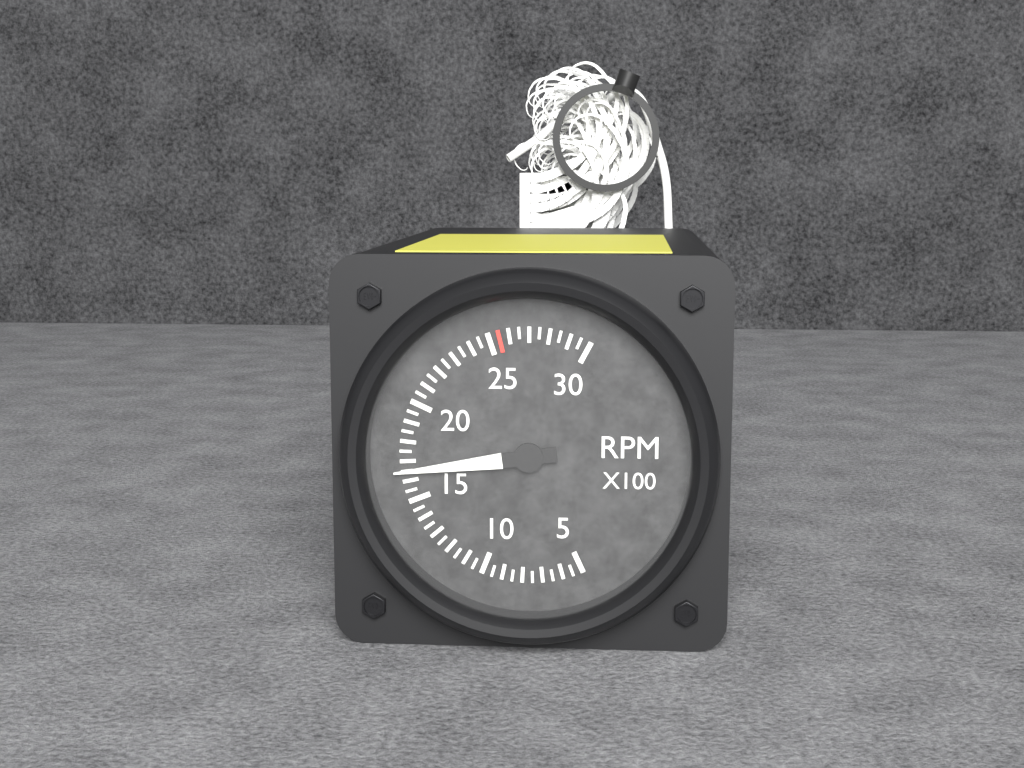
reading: 1650 RPM
